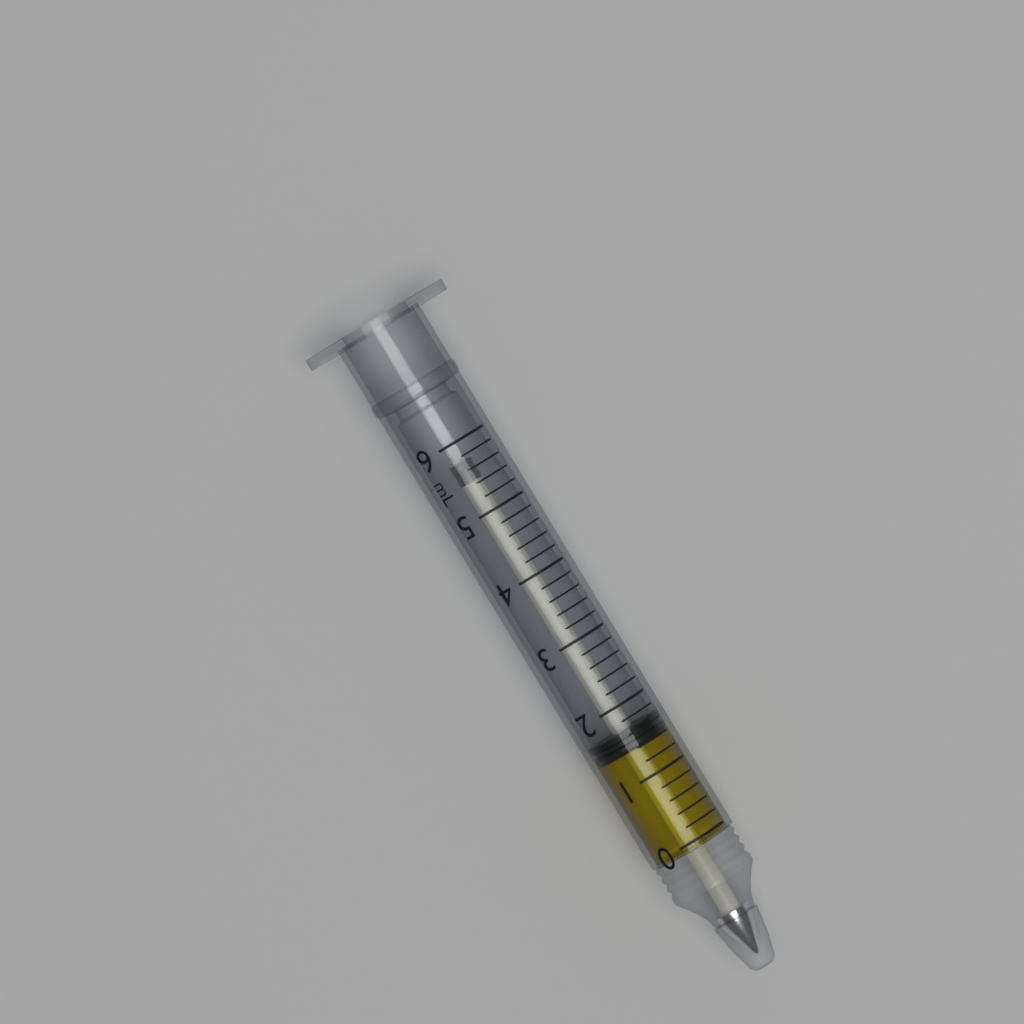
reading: 1.4 mL
